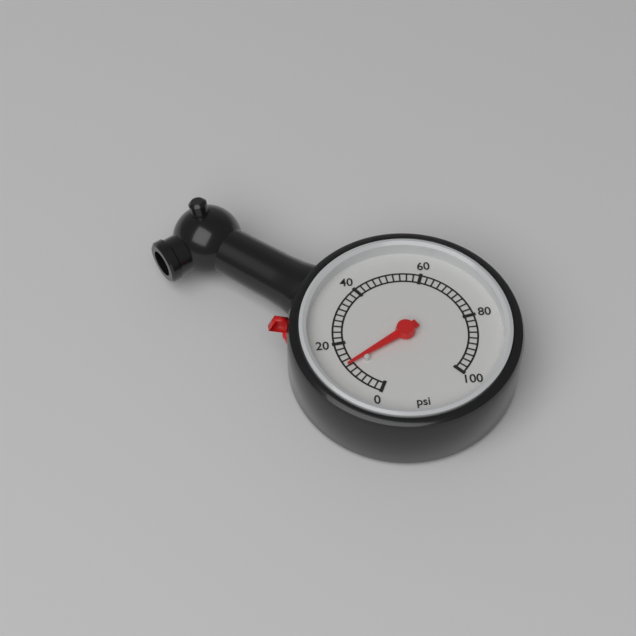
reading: 12 psi
